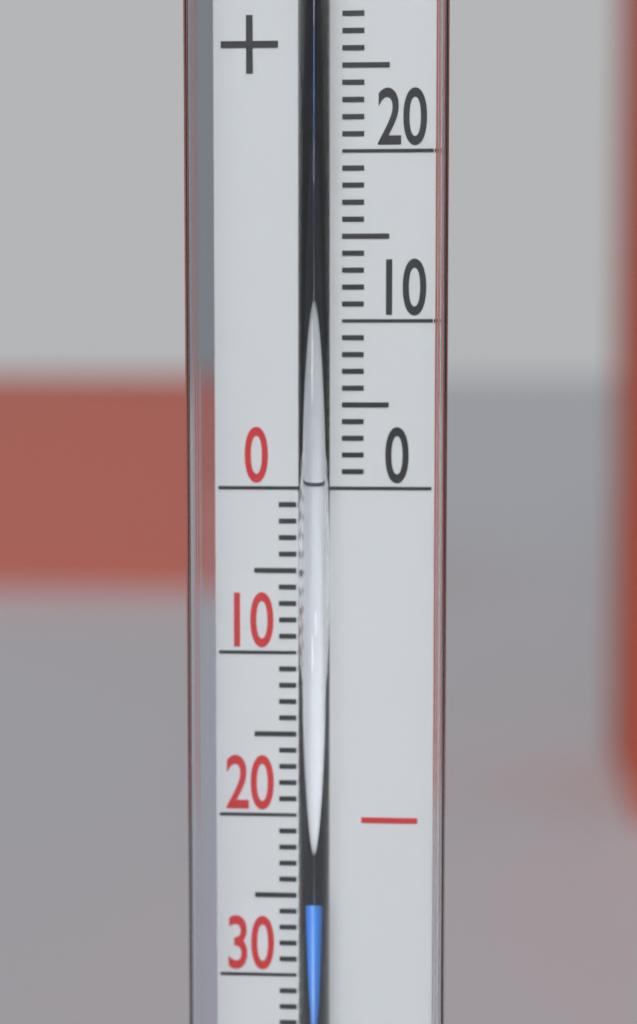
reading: -25 °C
